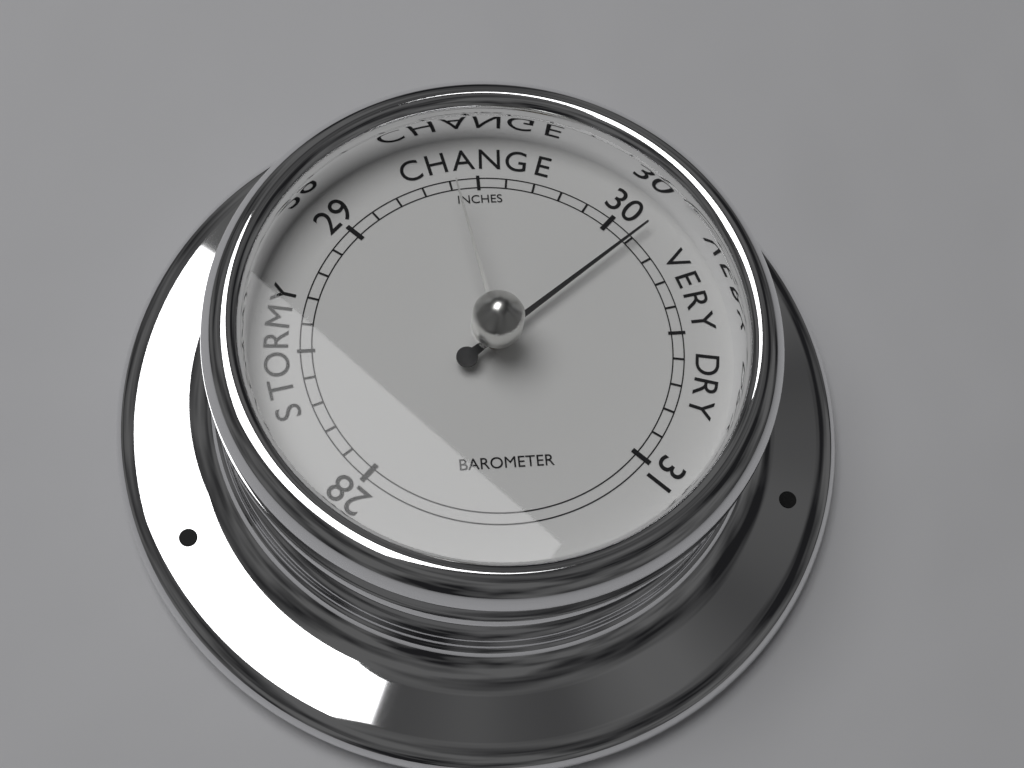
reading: 30.1 inHg
